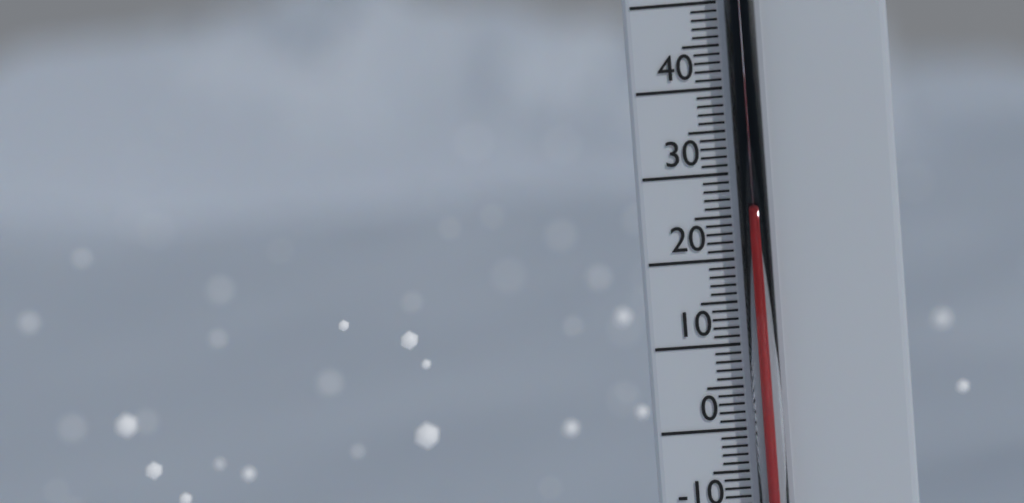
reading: 25 °C
